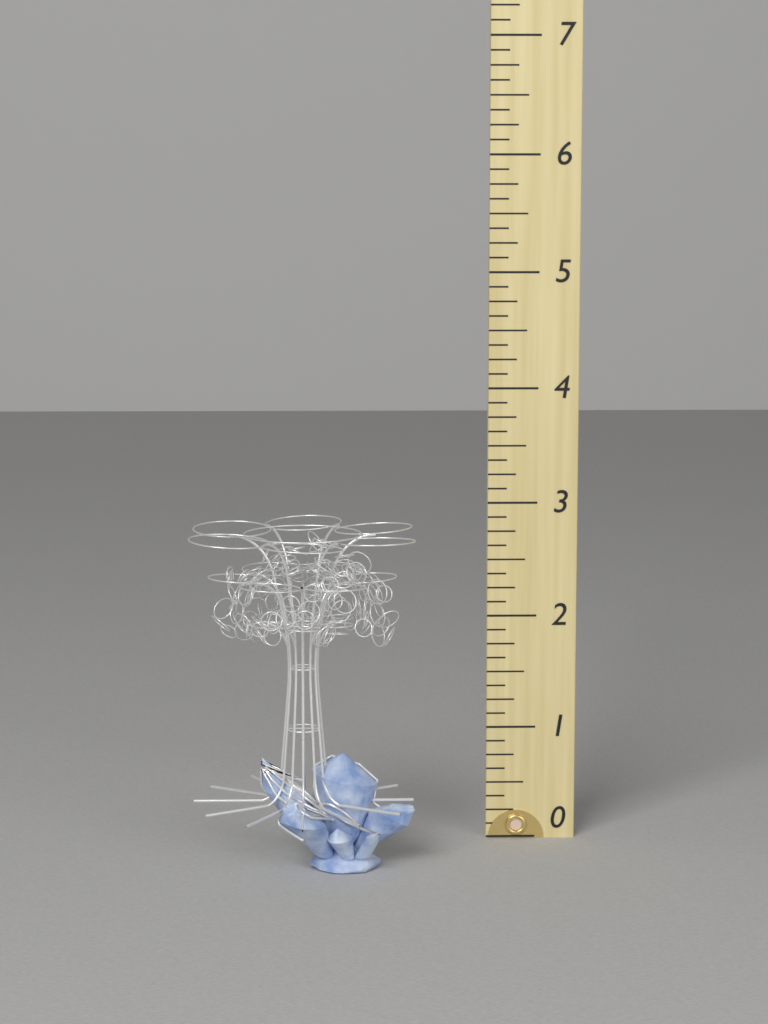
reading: 2.875 (no unit)
